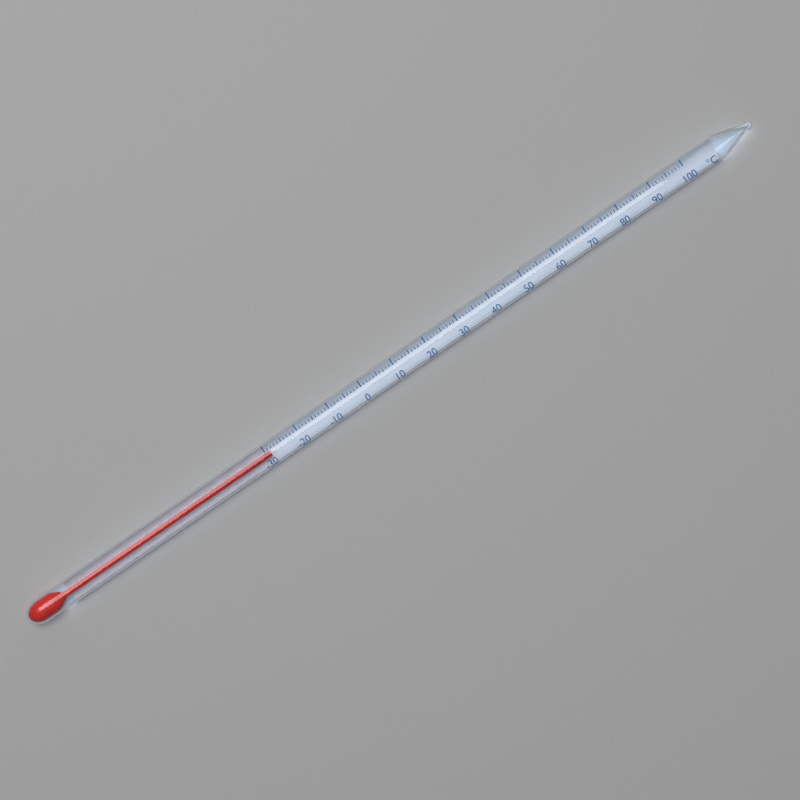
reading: -29 °C
